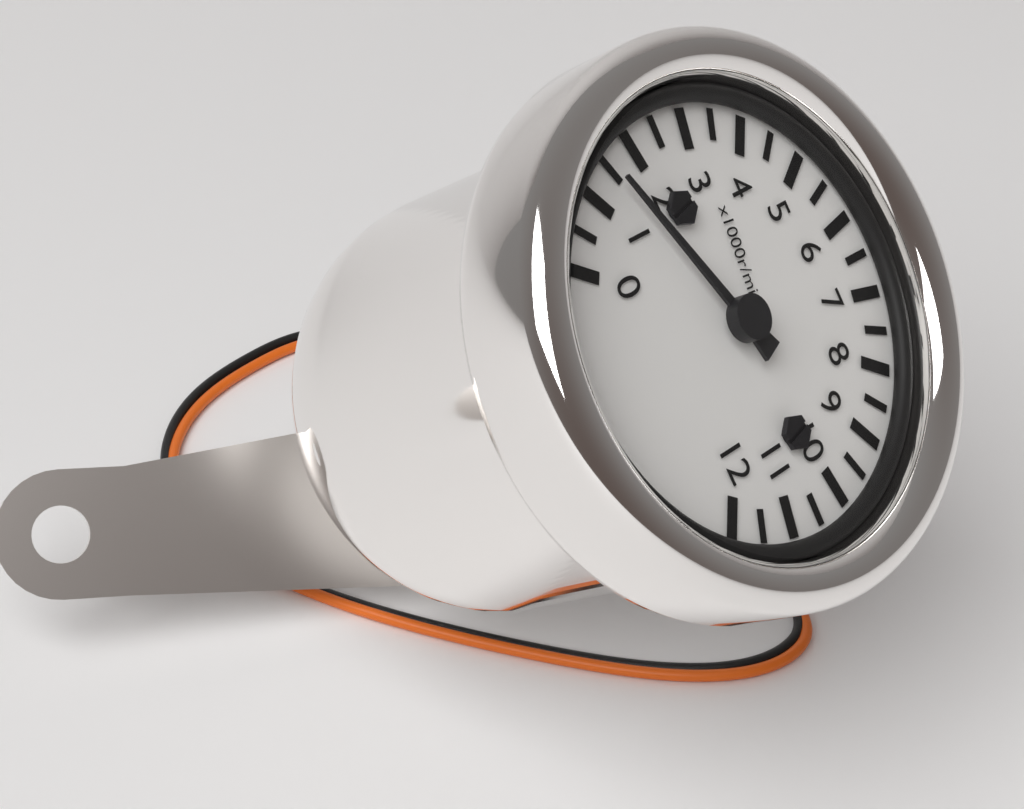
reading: 1500 r/min
